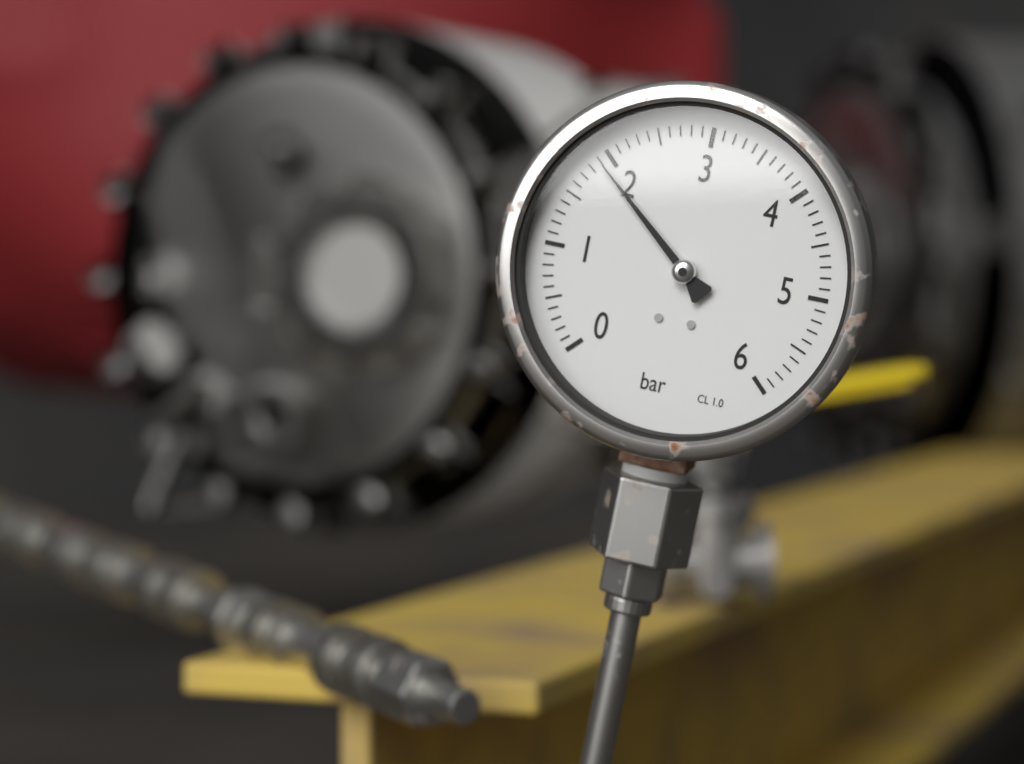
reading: 1.9 bar
